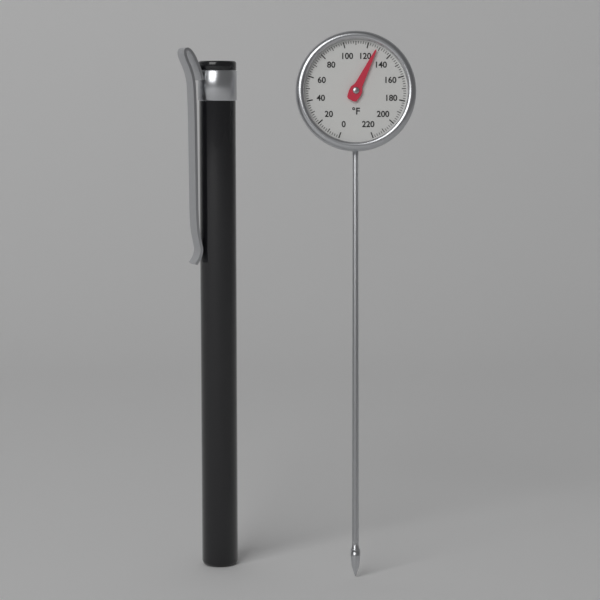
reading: 128 °F
